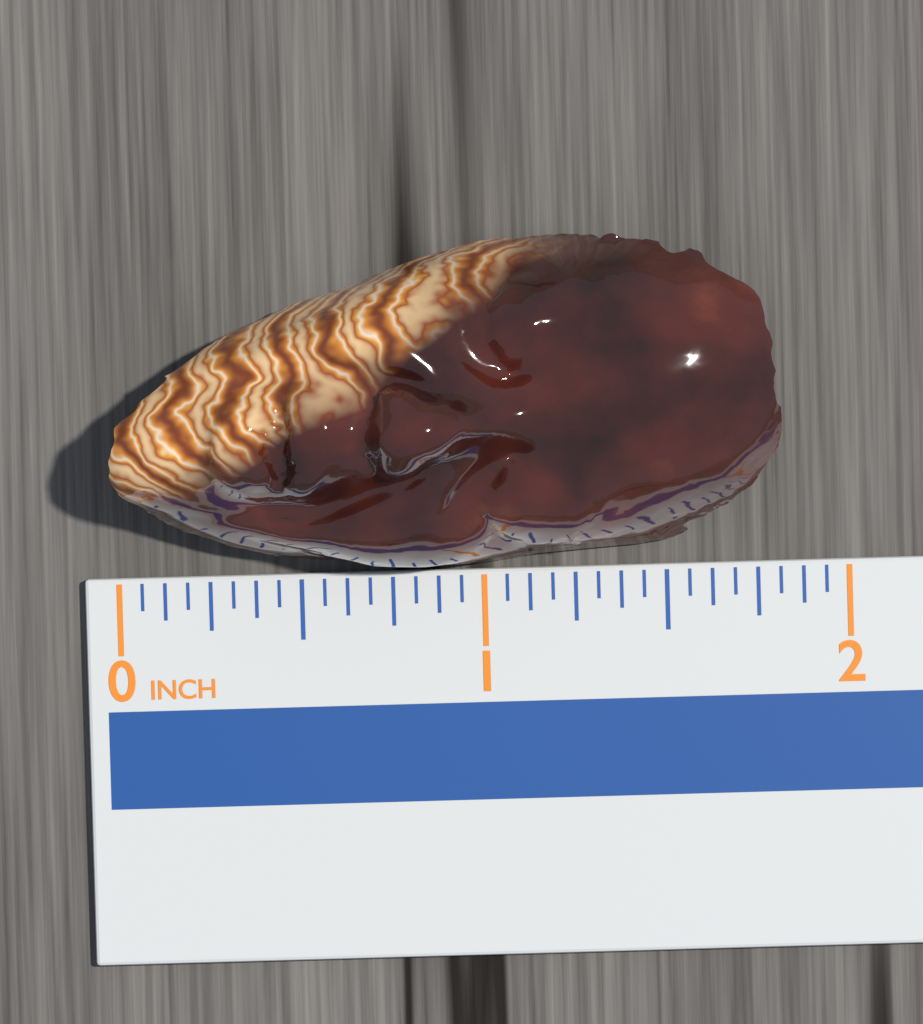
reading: 1.8125 in
